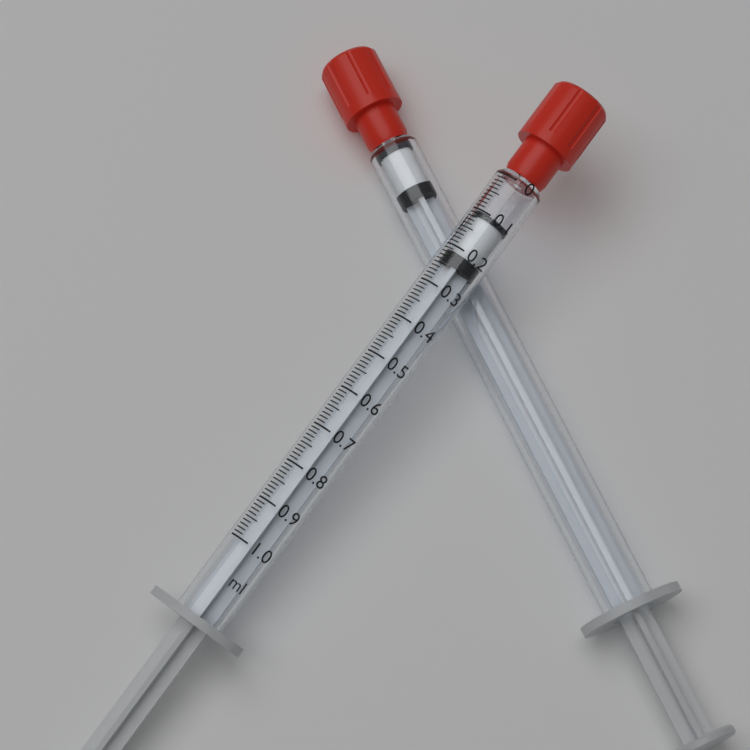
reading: 0.10 ml
